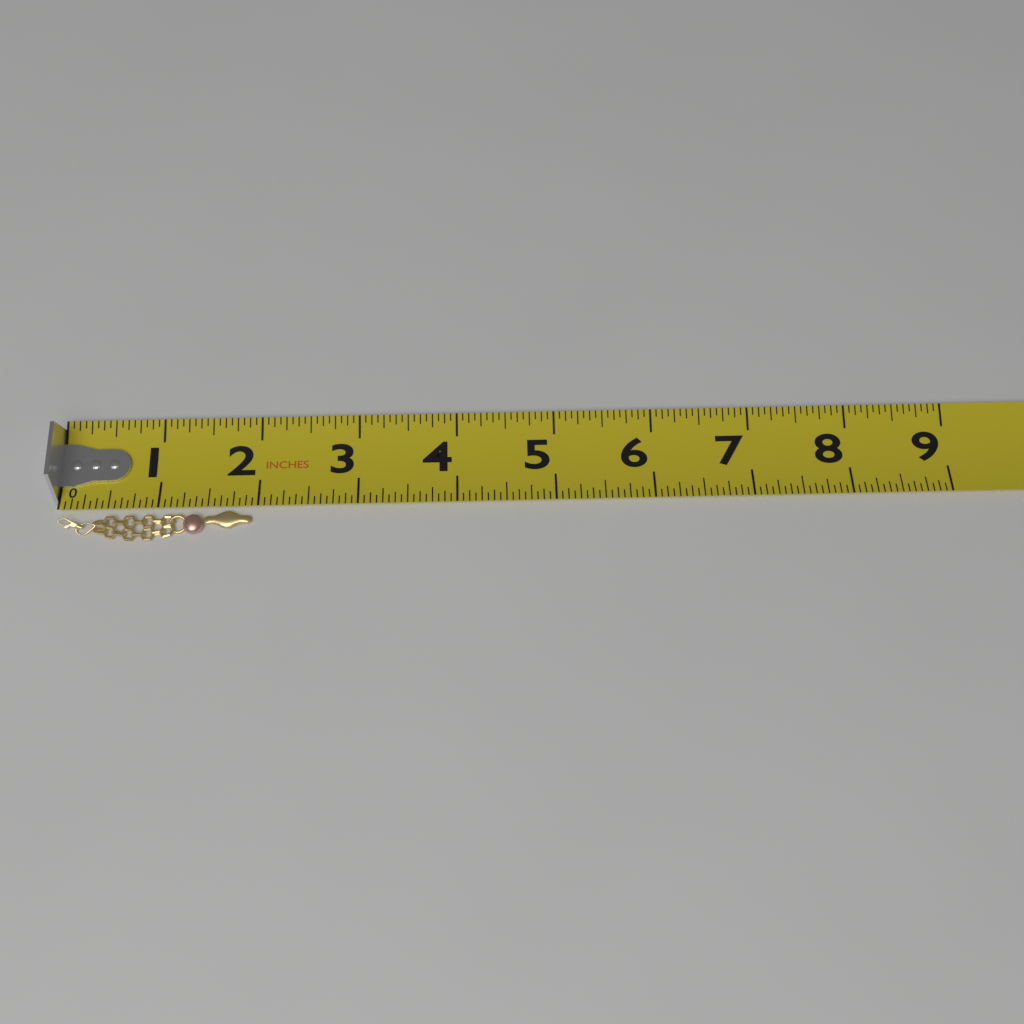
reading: 1.9375 in
